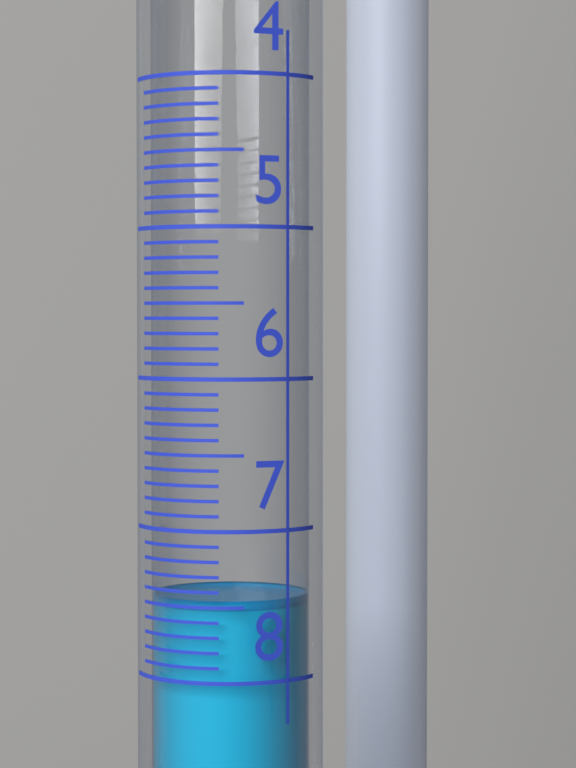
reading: 7.5 (no unit)
